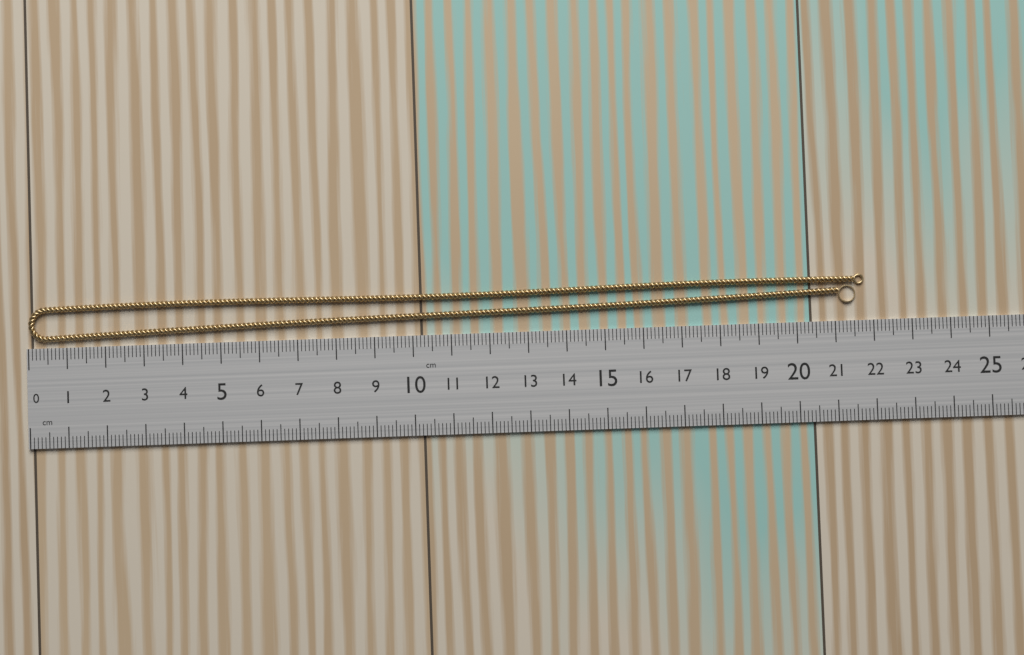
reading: 21.8 cm
